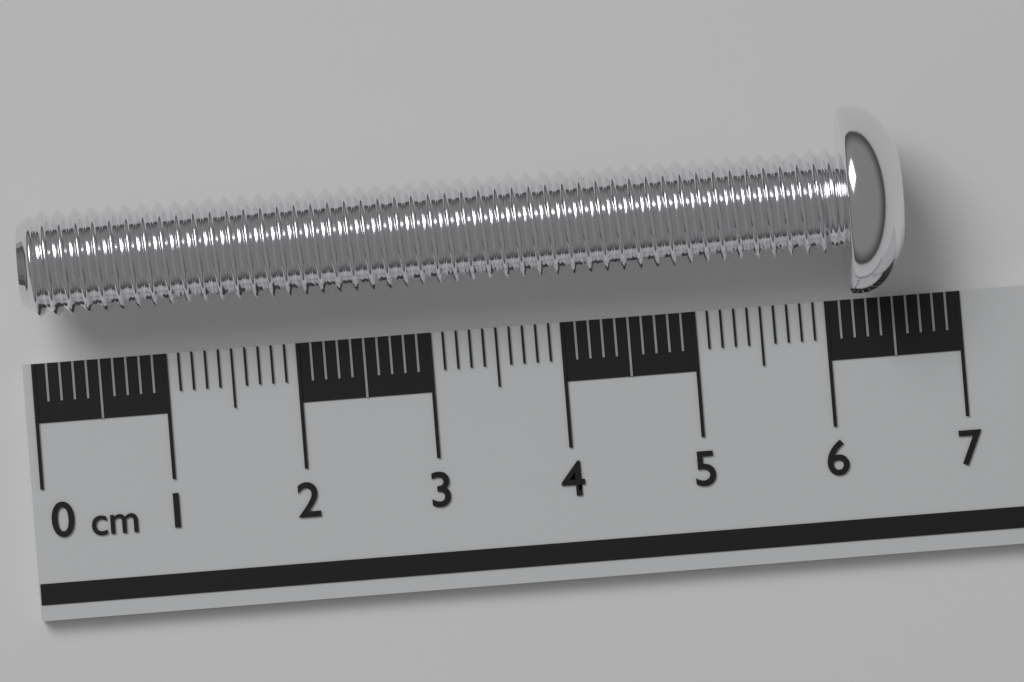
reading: 6.6 cm
